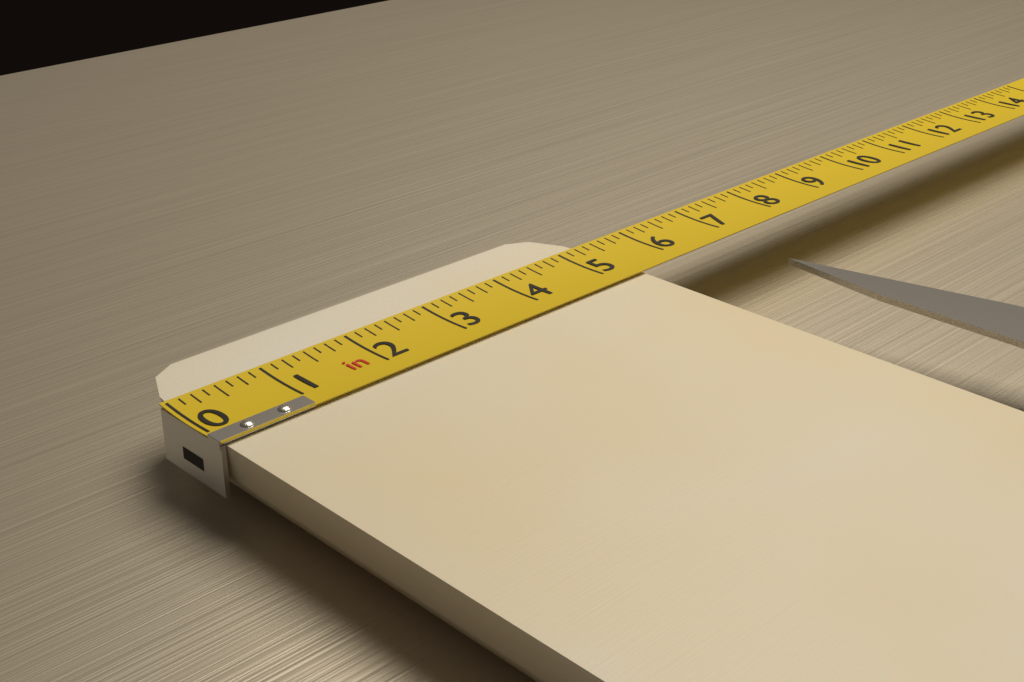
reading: 5.375 in
